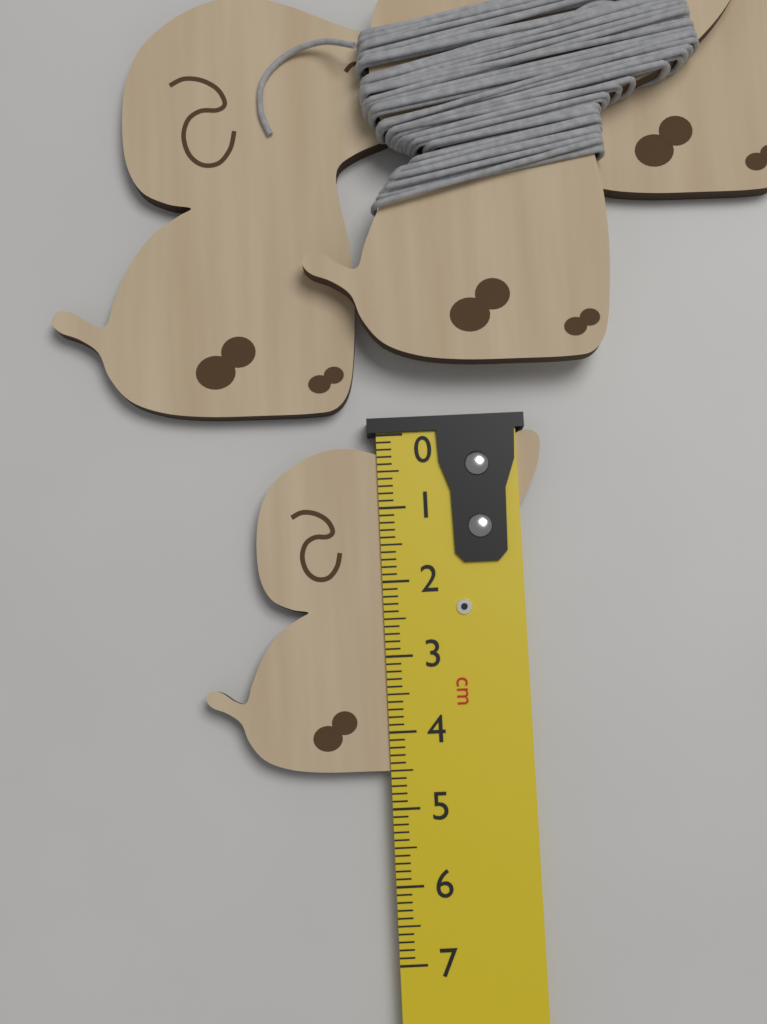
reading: 4.5 cm
